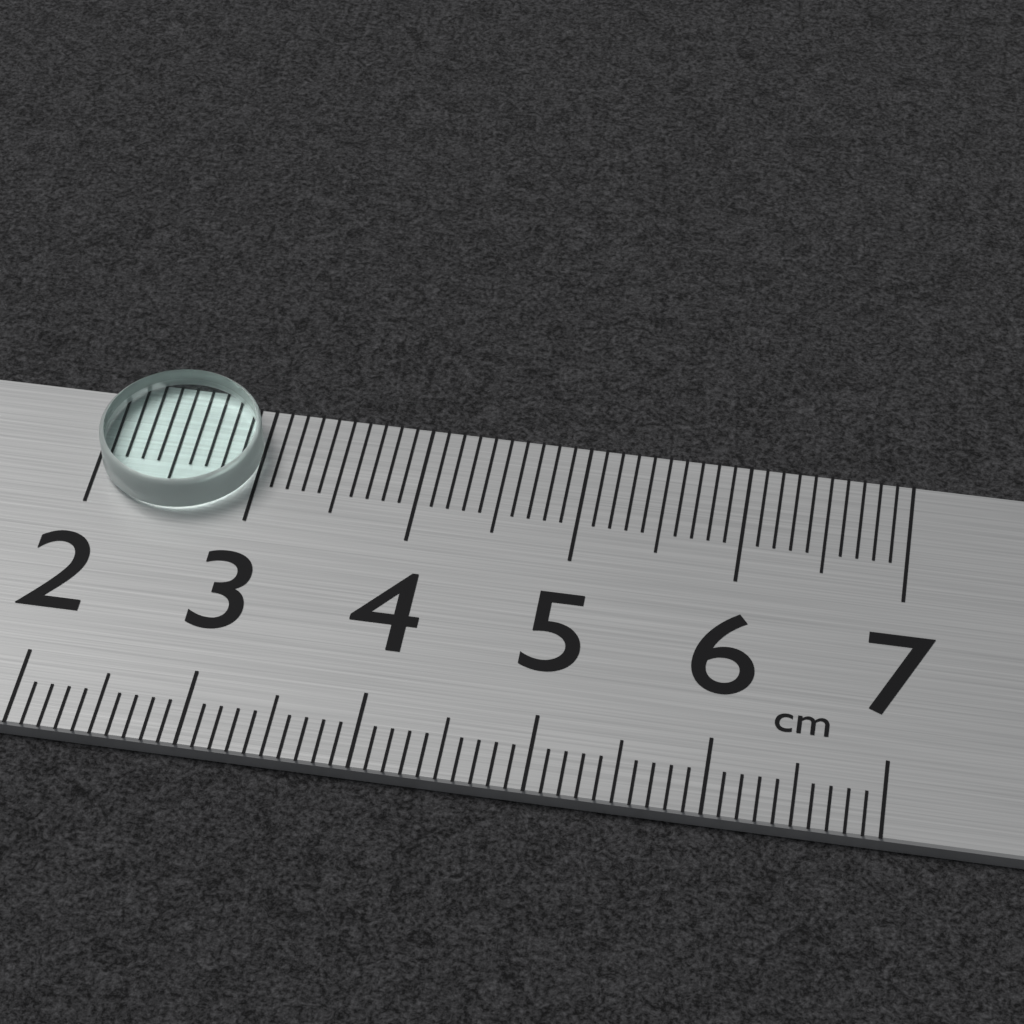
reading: 3.0 cm
